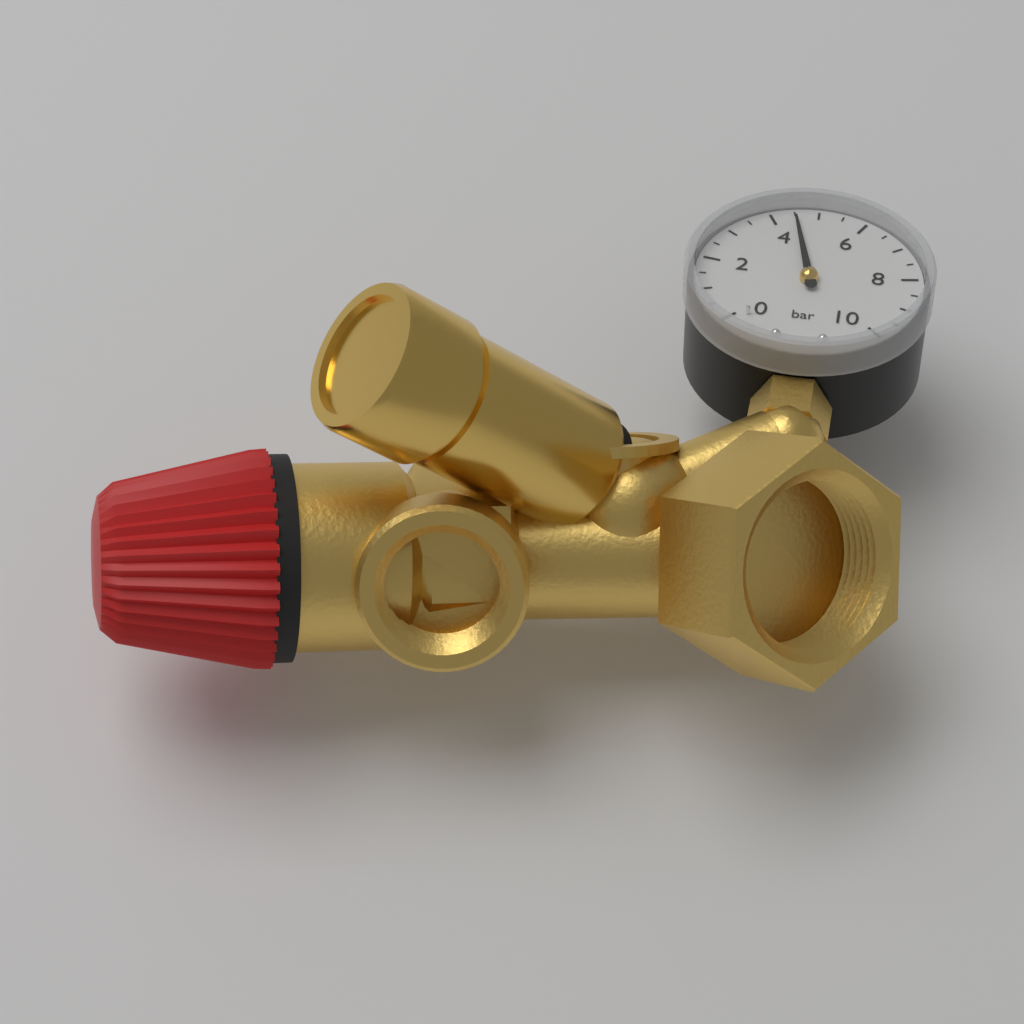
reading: 4.5 bar
